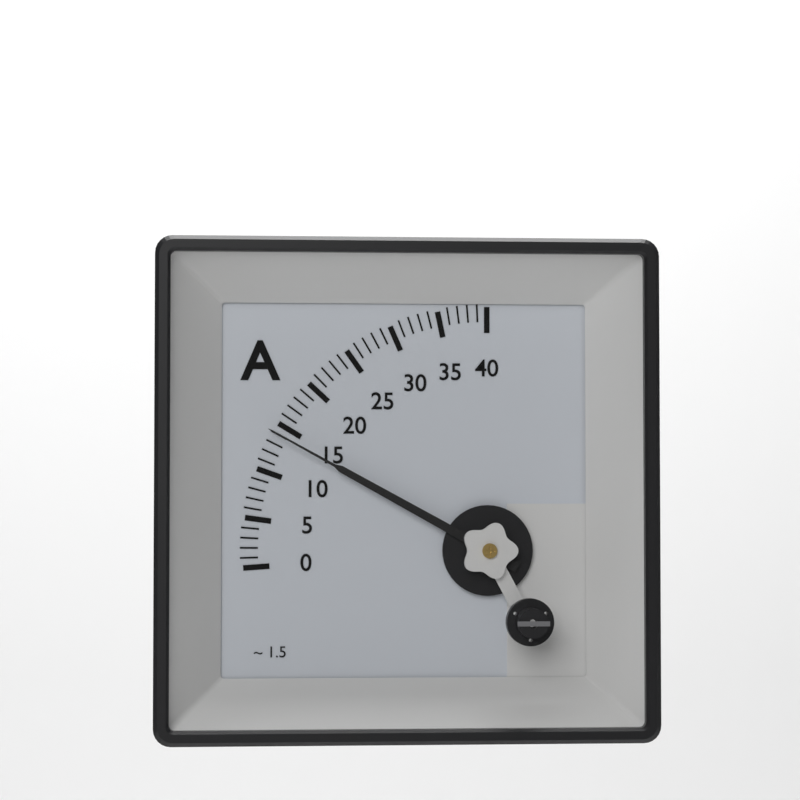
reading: 14 A
